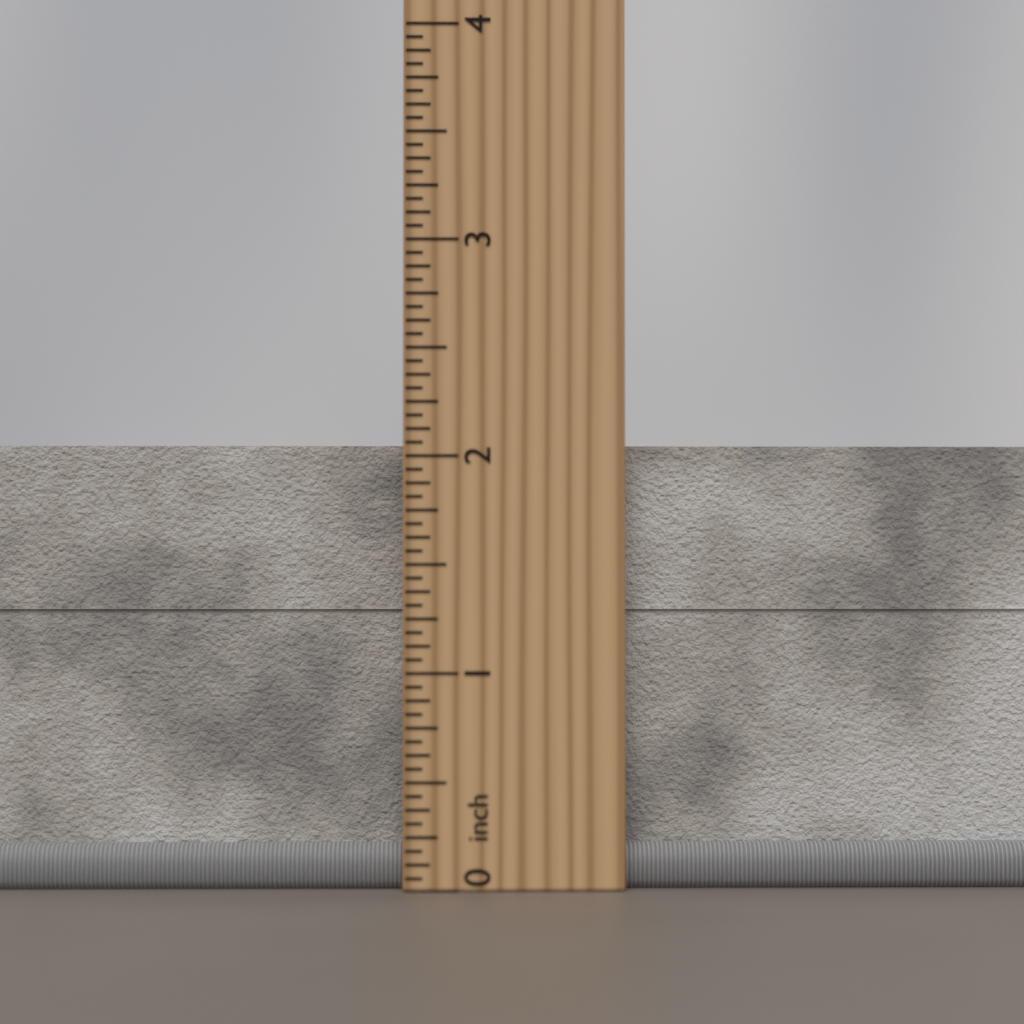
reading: 2.0625 inch
